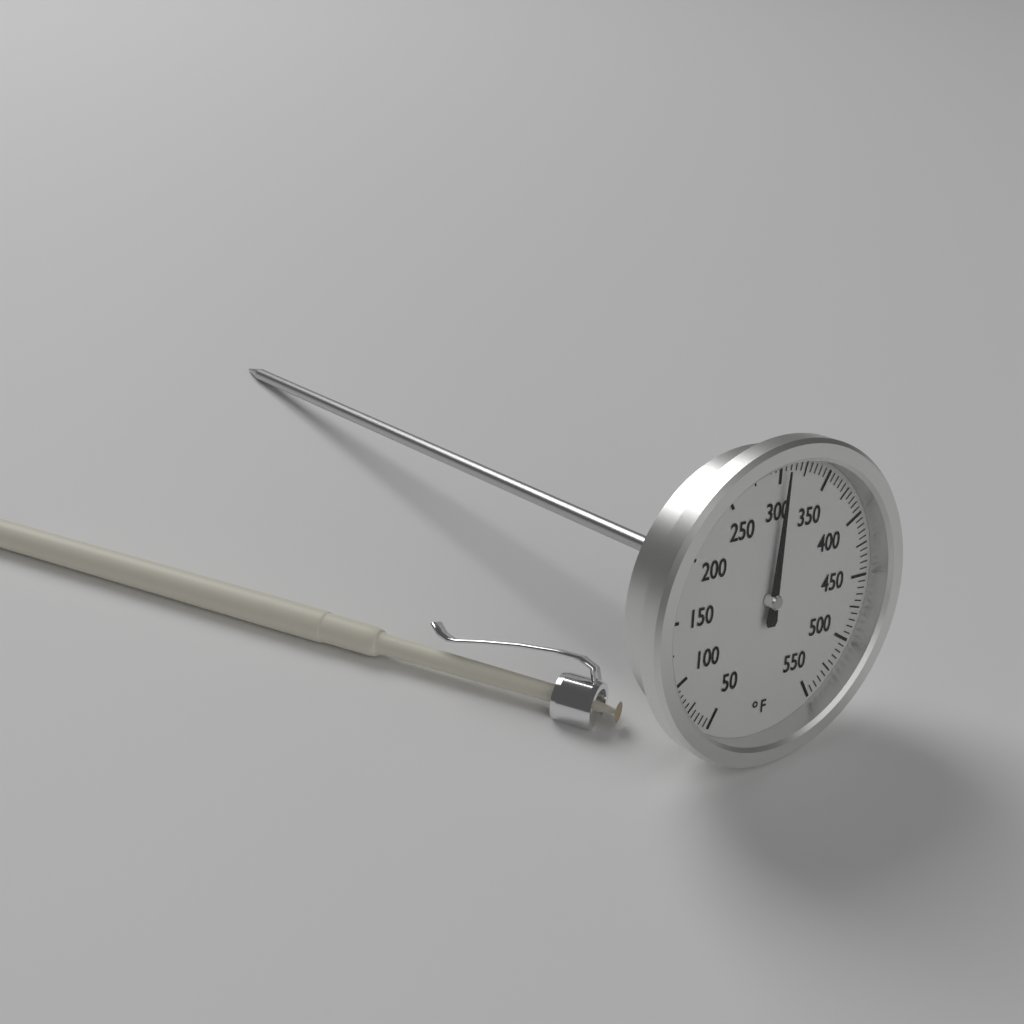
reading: 305 °F
